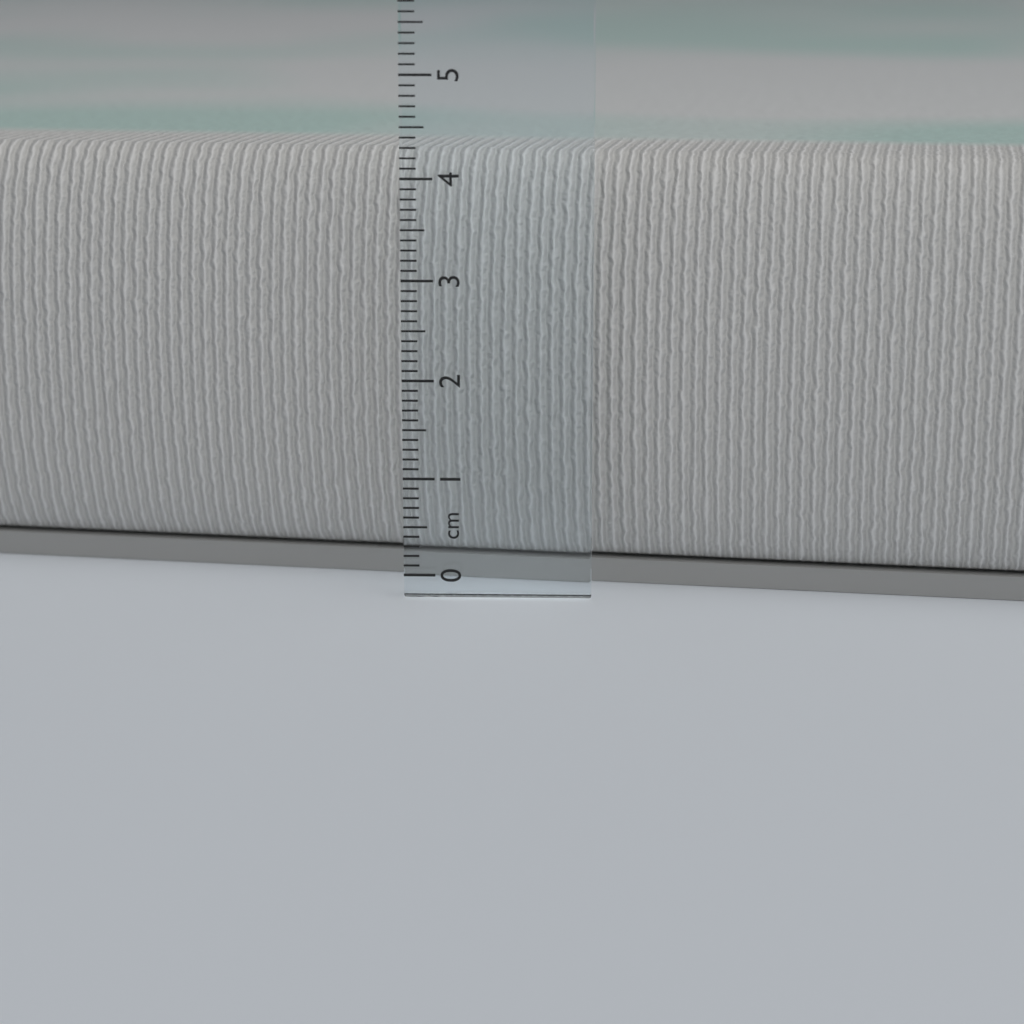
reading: 4.2 cm
